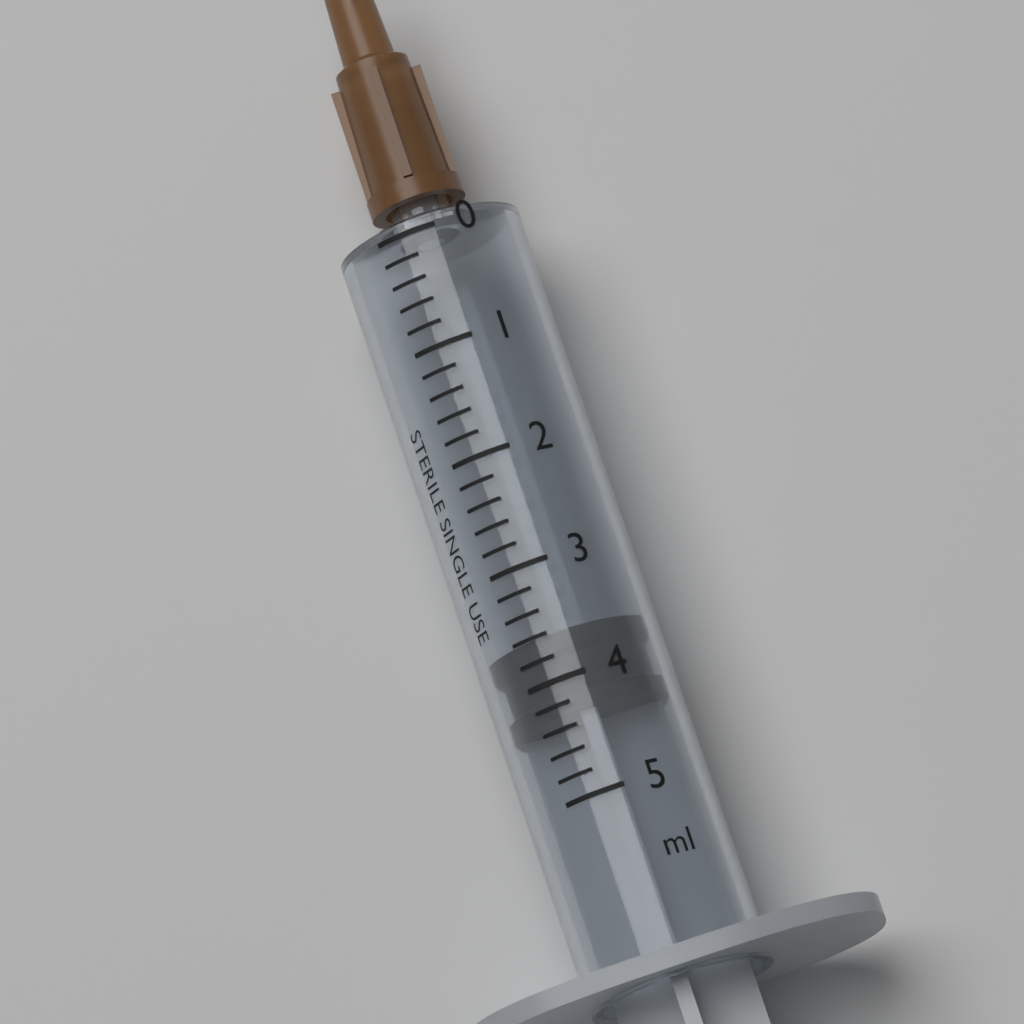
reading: 3.6 ml
